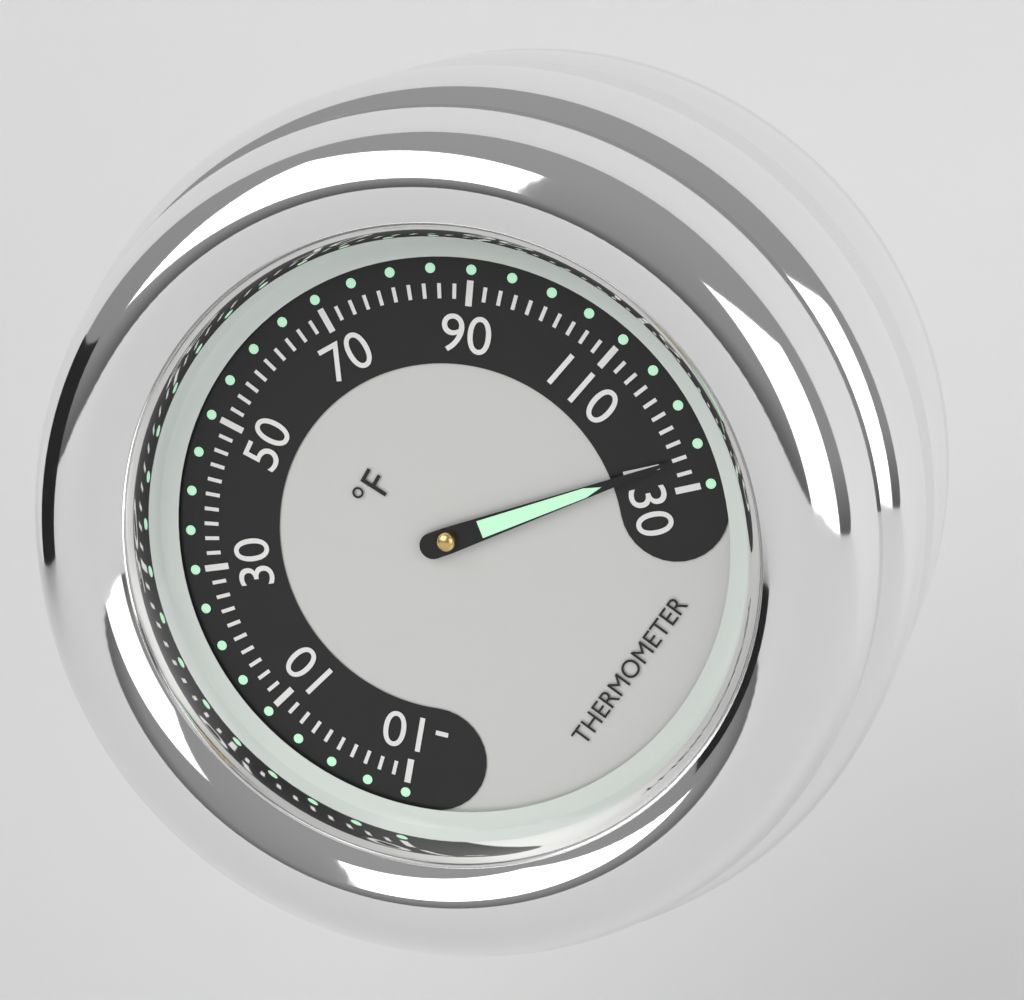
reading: 126 °F
